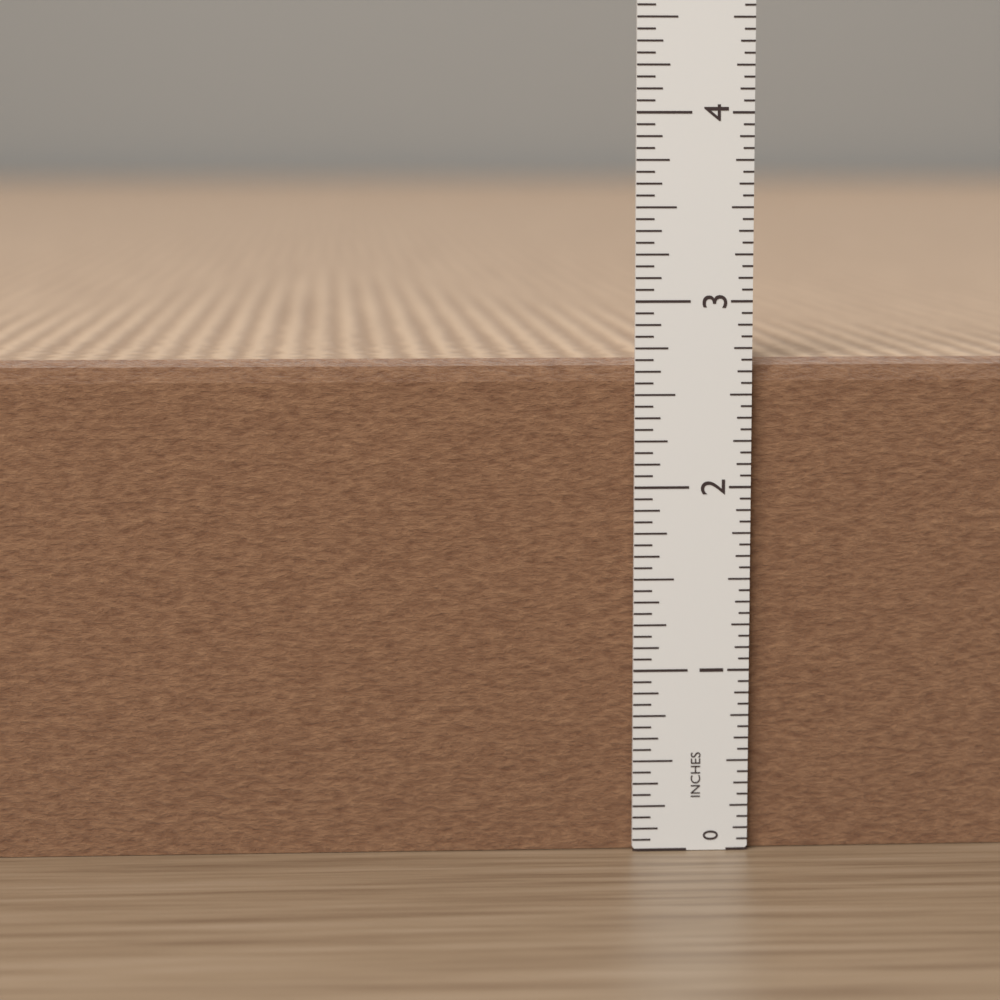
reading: 2.6875 in
